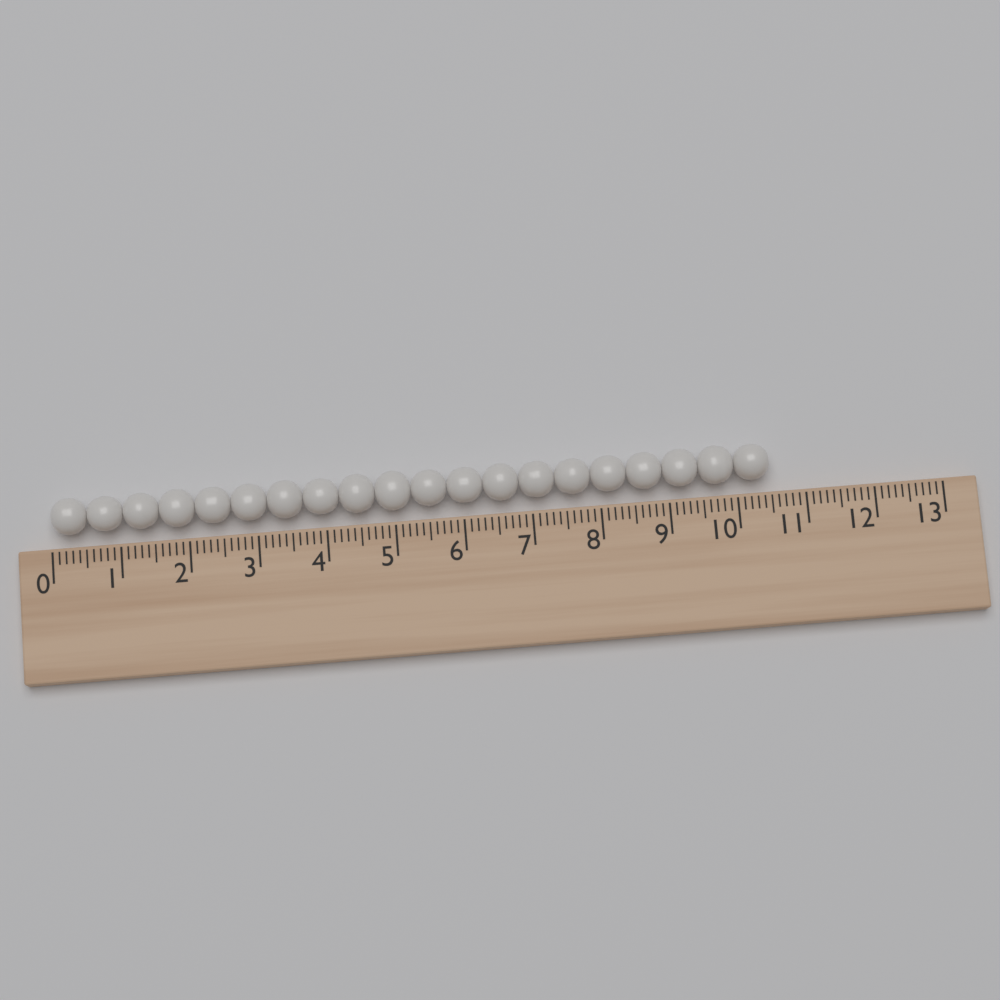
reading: 10.5 (no unit)
